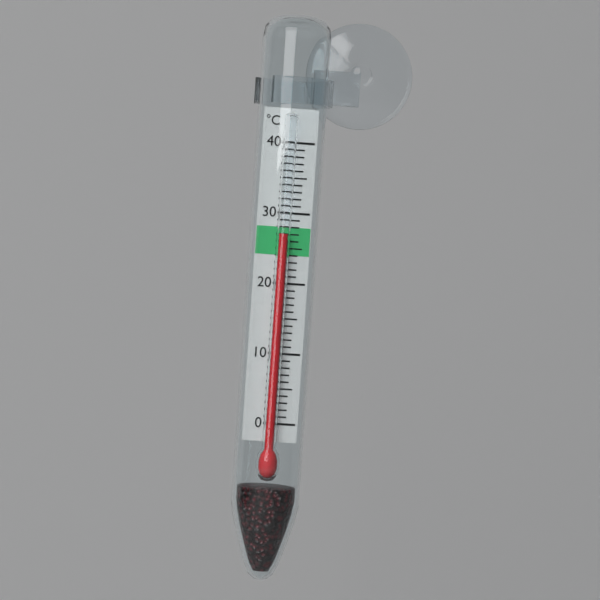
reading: 27 °C
